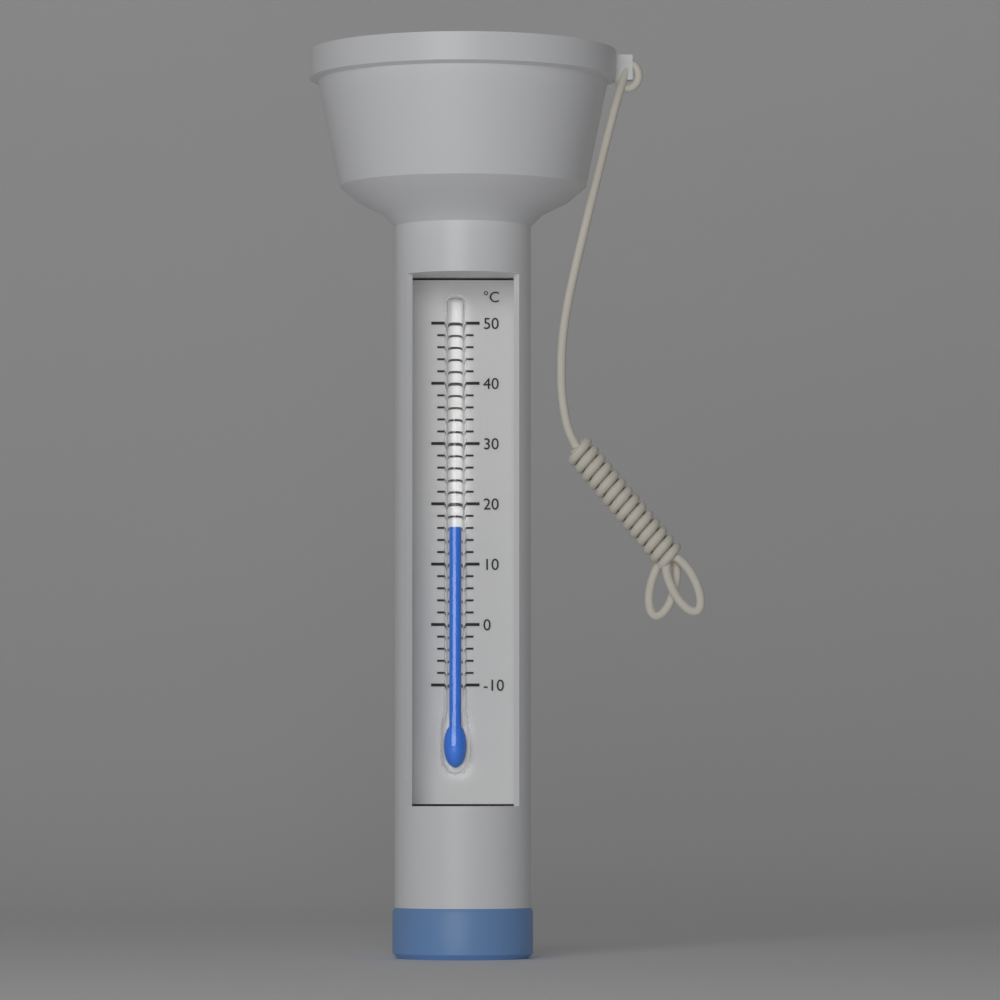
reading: 16 °C
